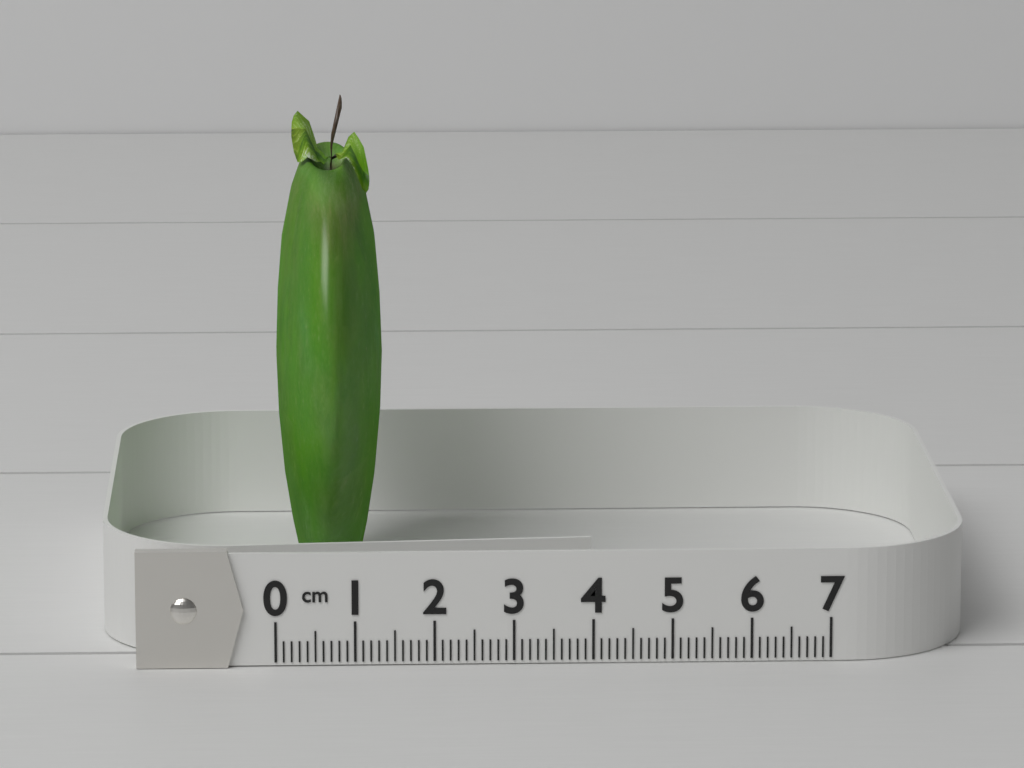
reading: 1.4 cm
